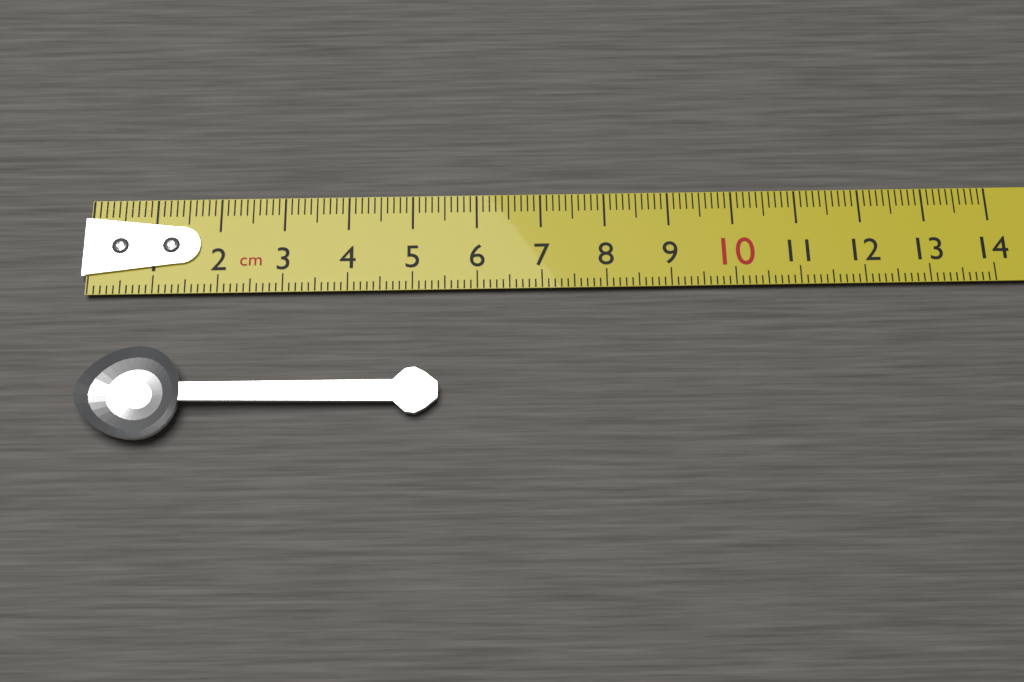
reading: 5.4 cm
